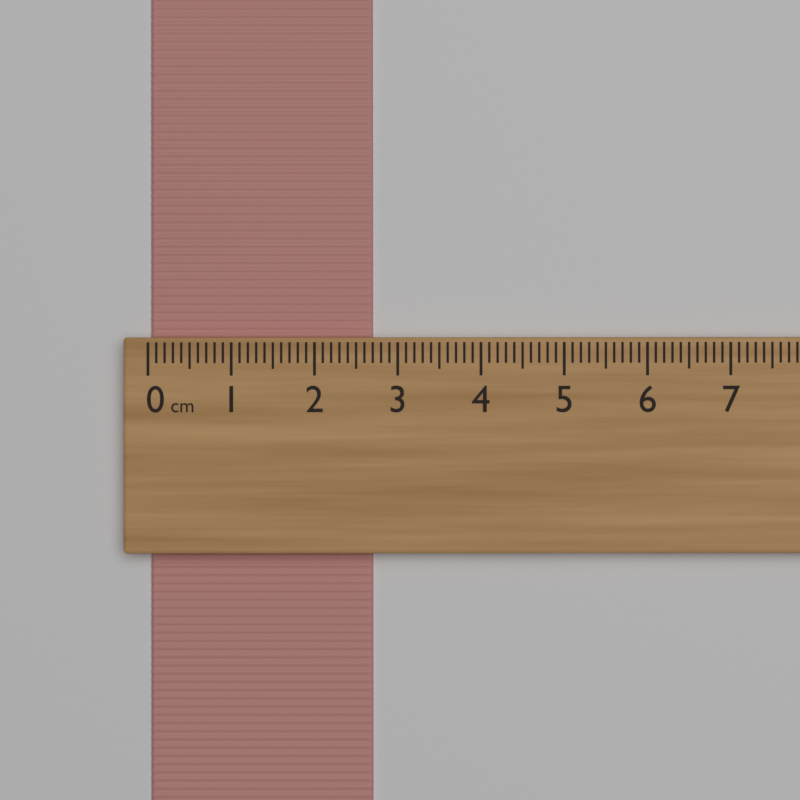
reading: 2.7 cm
